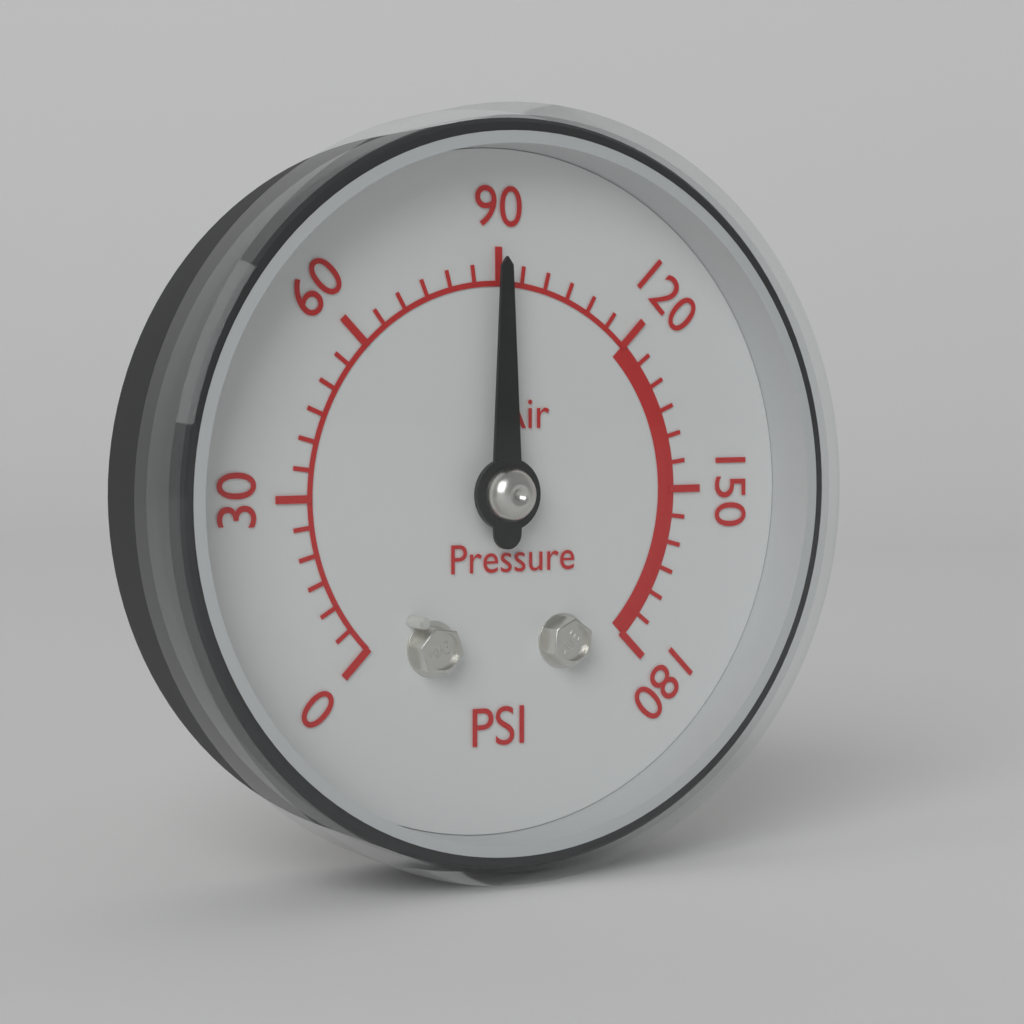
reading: 90 psi
